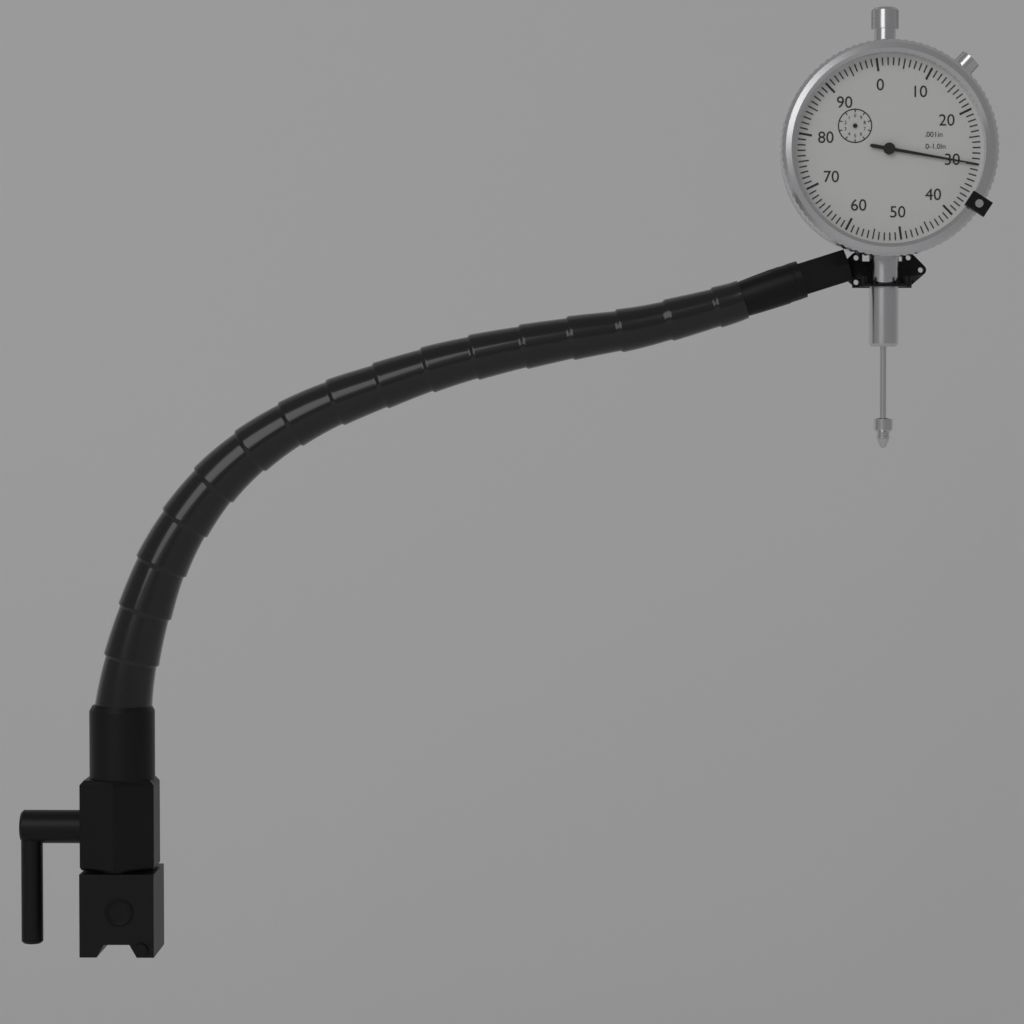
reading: 0.030 in
